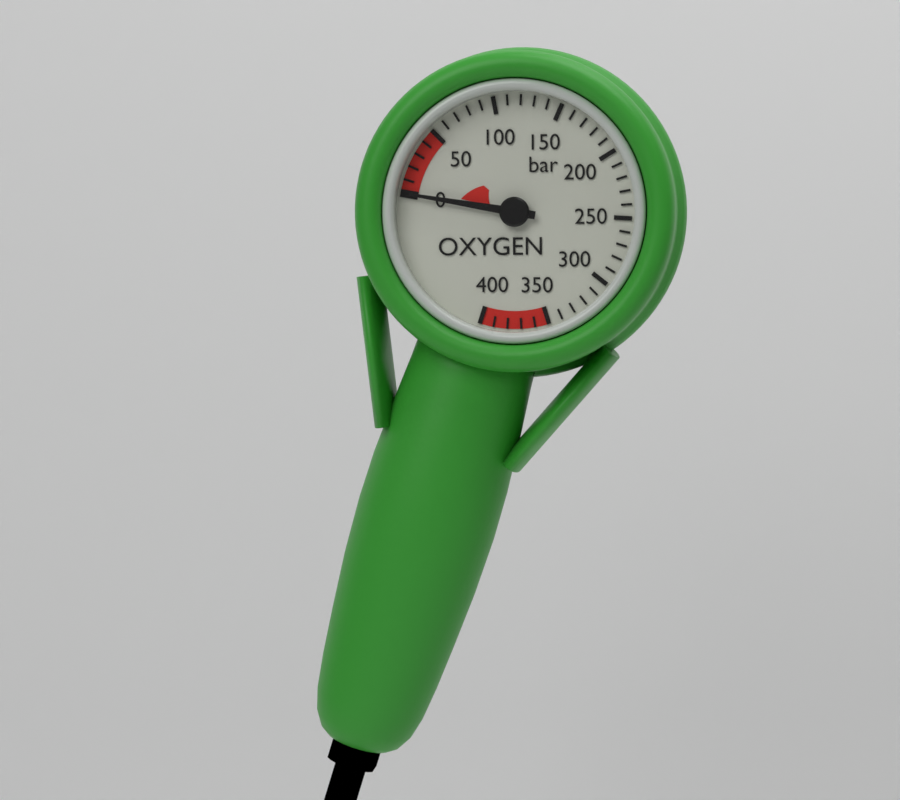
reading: 0 bar
